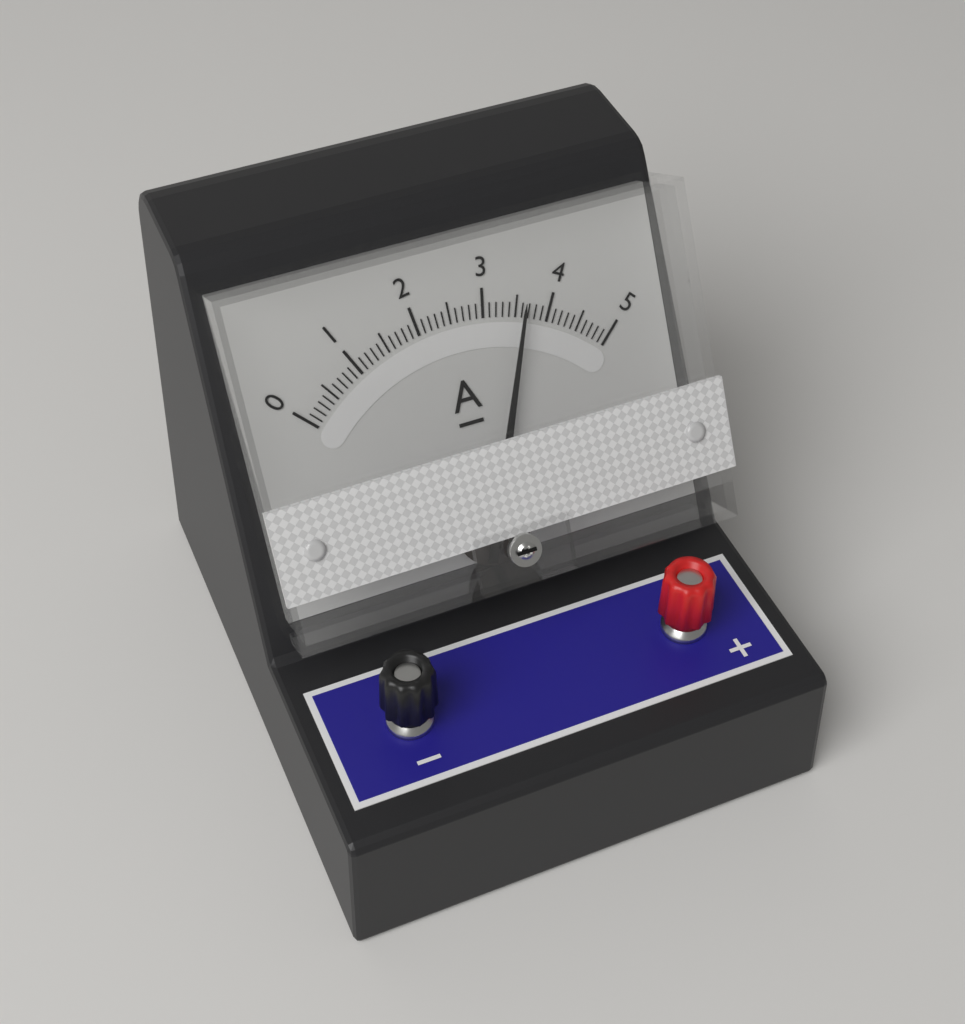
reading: 3.6 A
